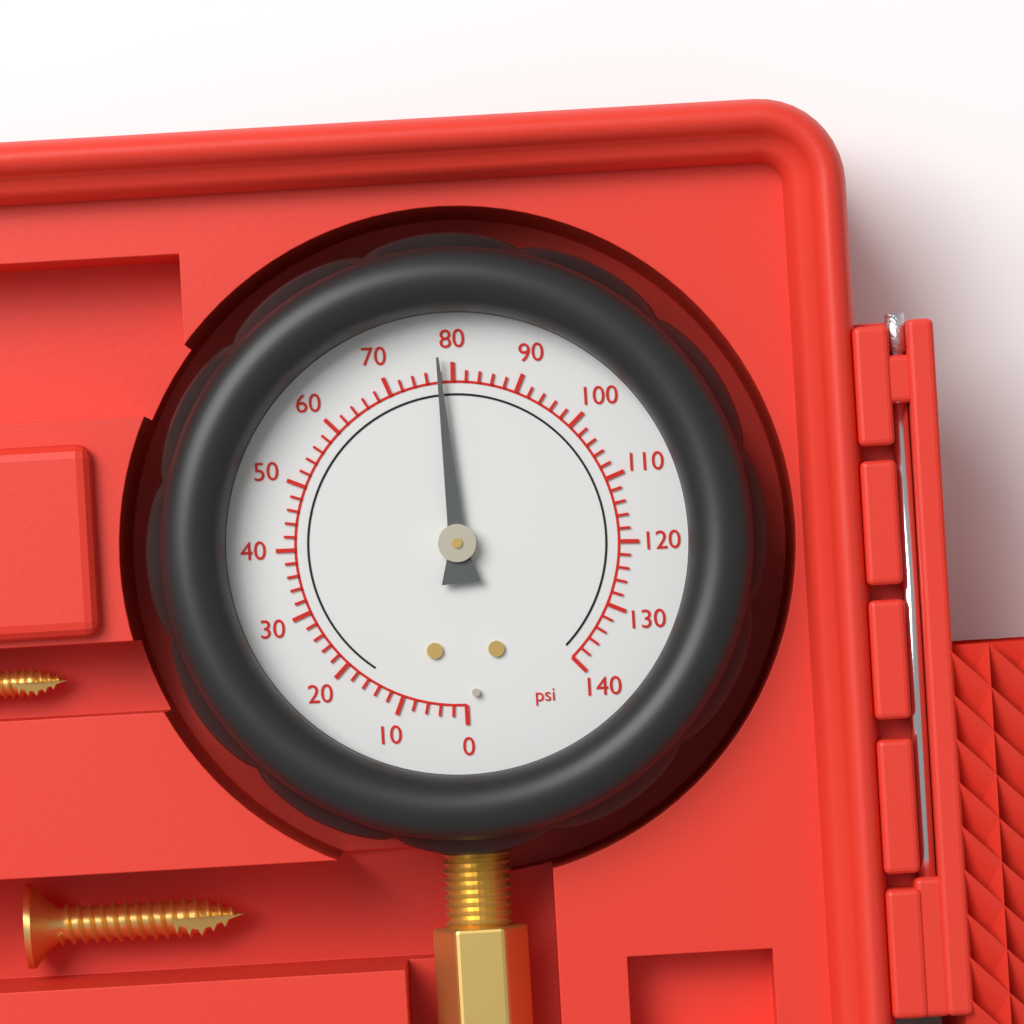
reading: 78 psi
